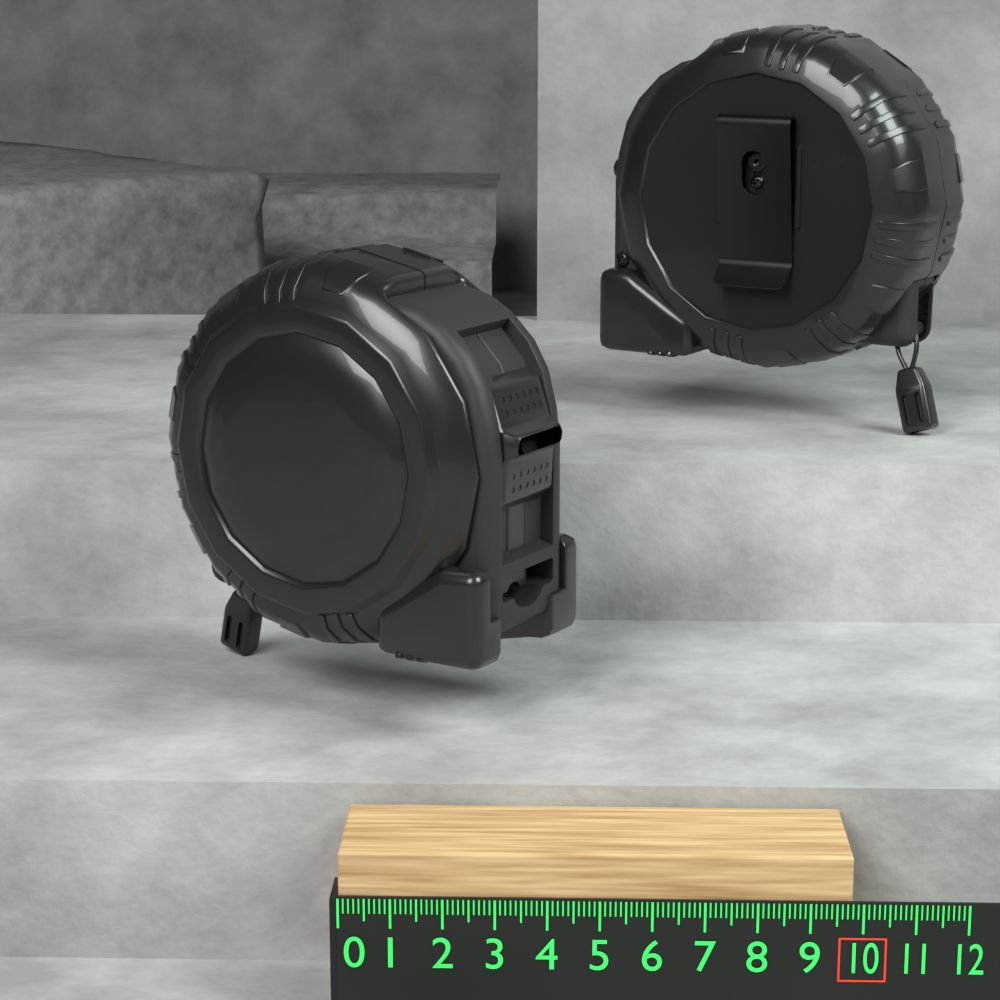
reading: 9.8 (no unit)
